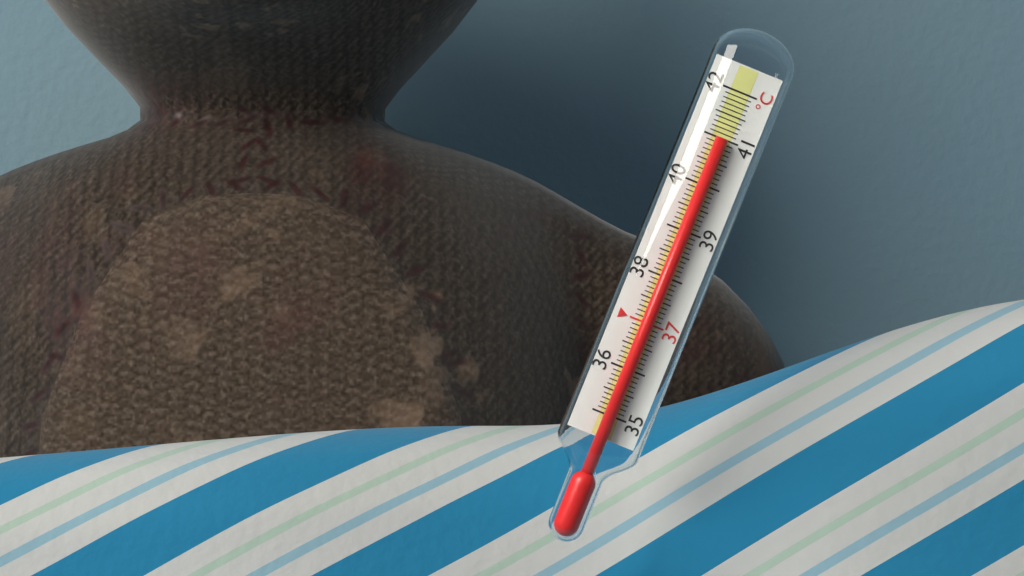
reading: 41.0 °C
